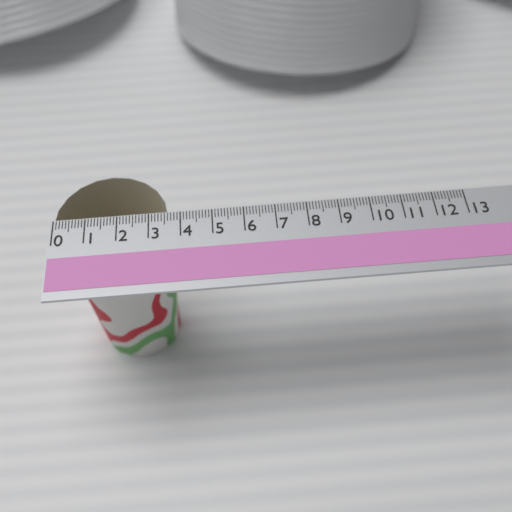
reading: 3.6 (no unit)
